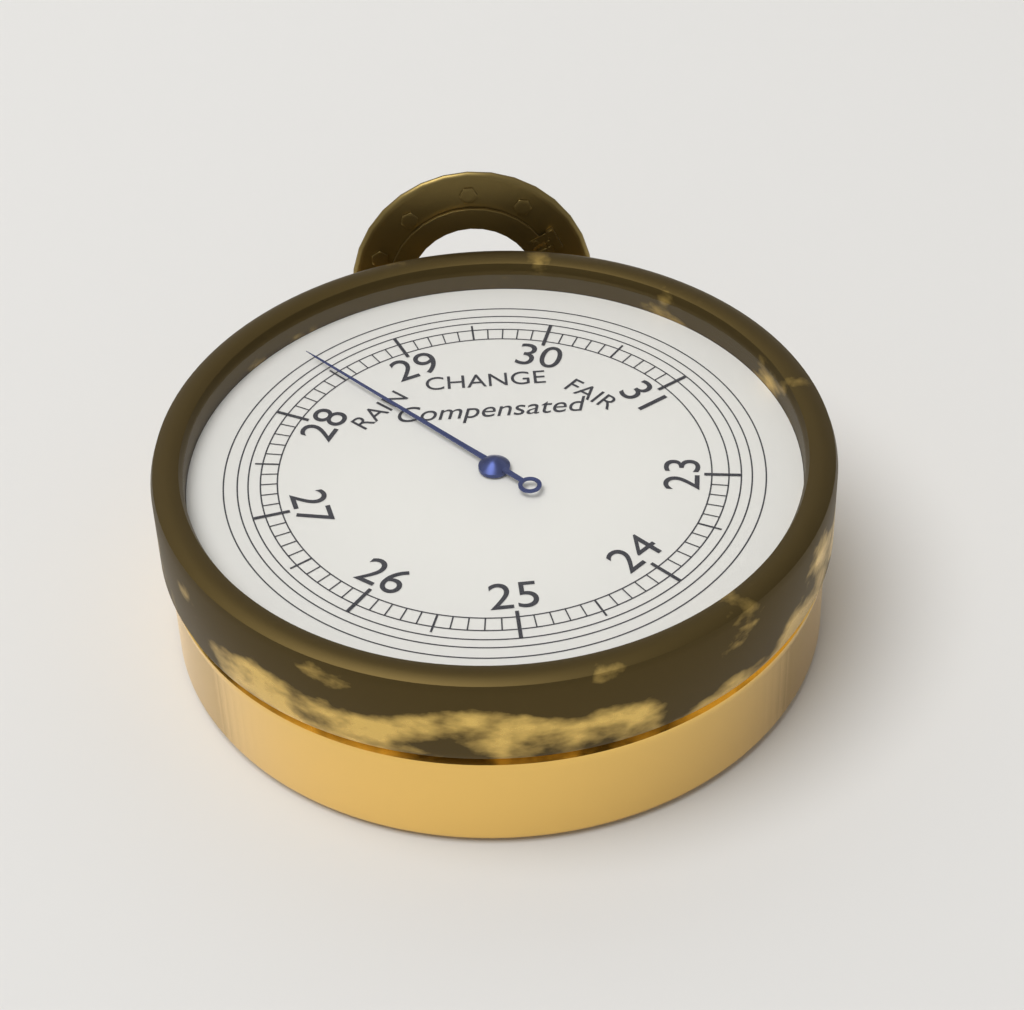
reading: 28.5 inHg
